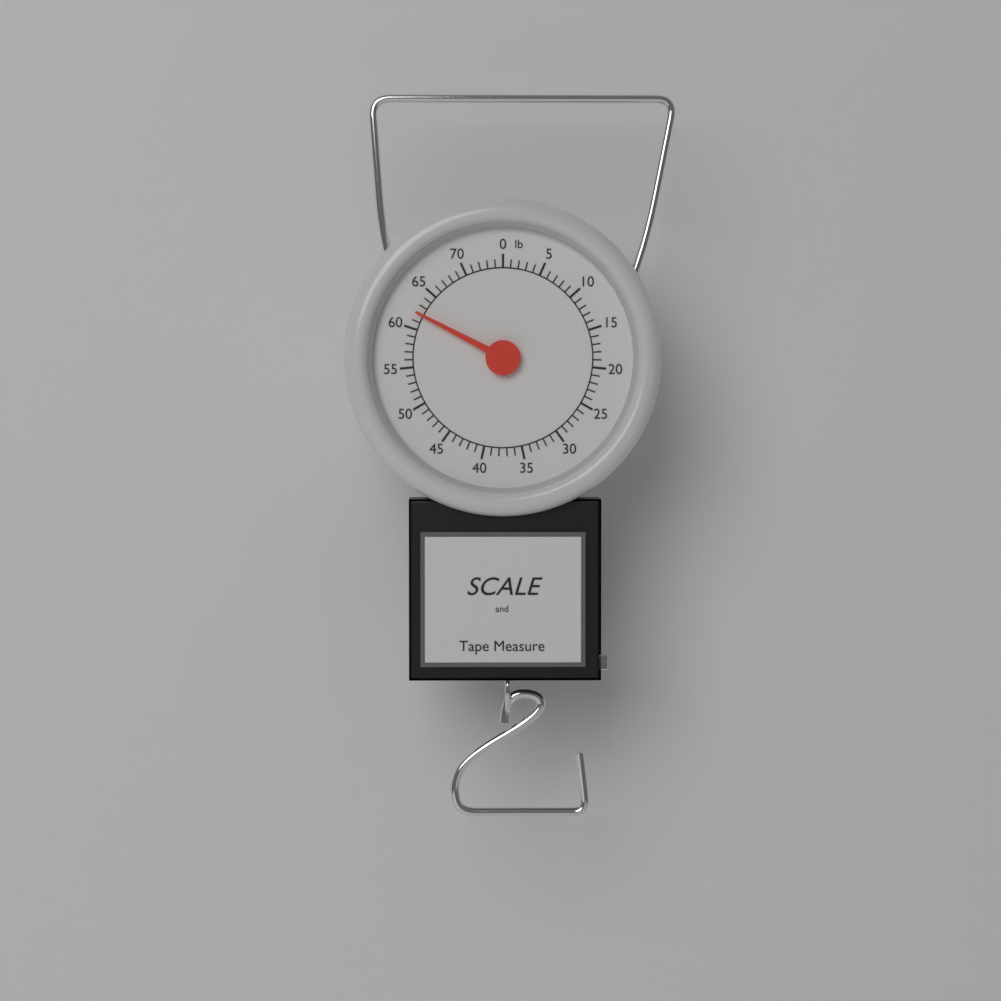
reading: 62 lb
